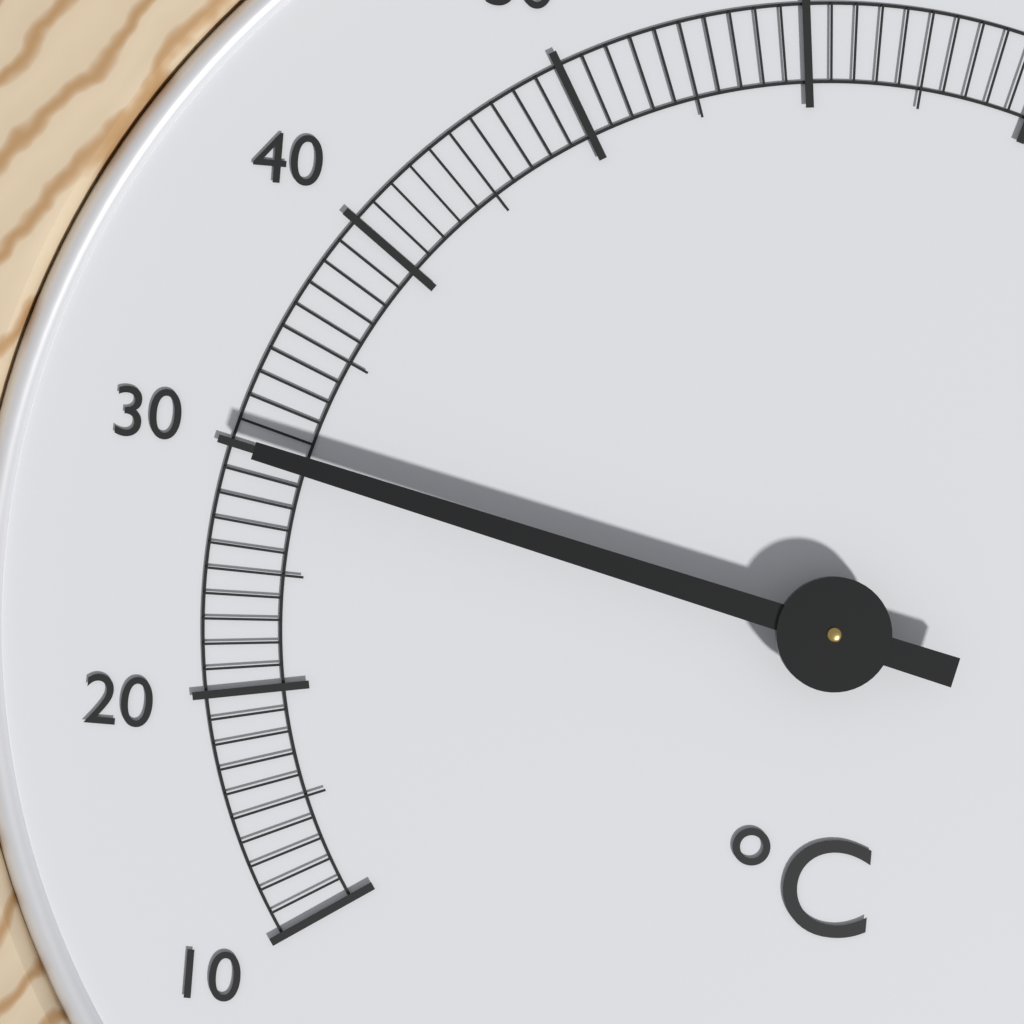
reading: 30 °C
